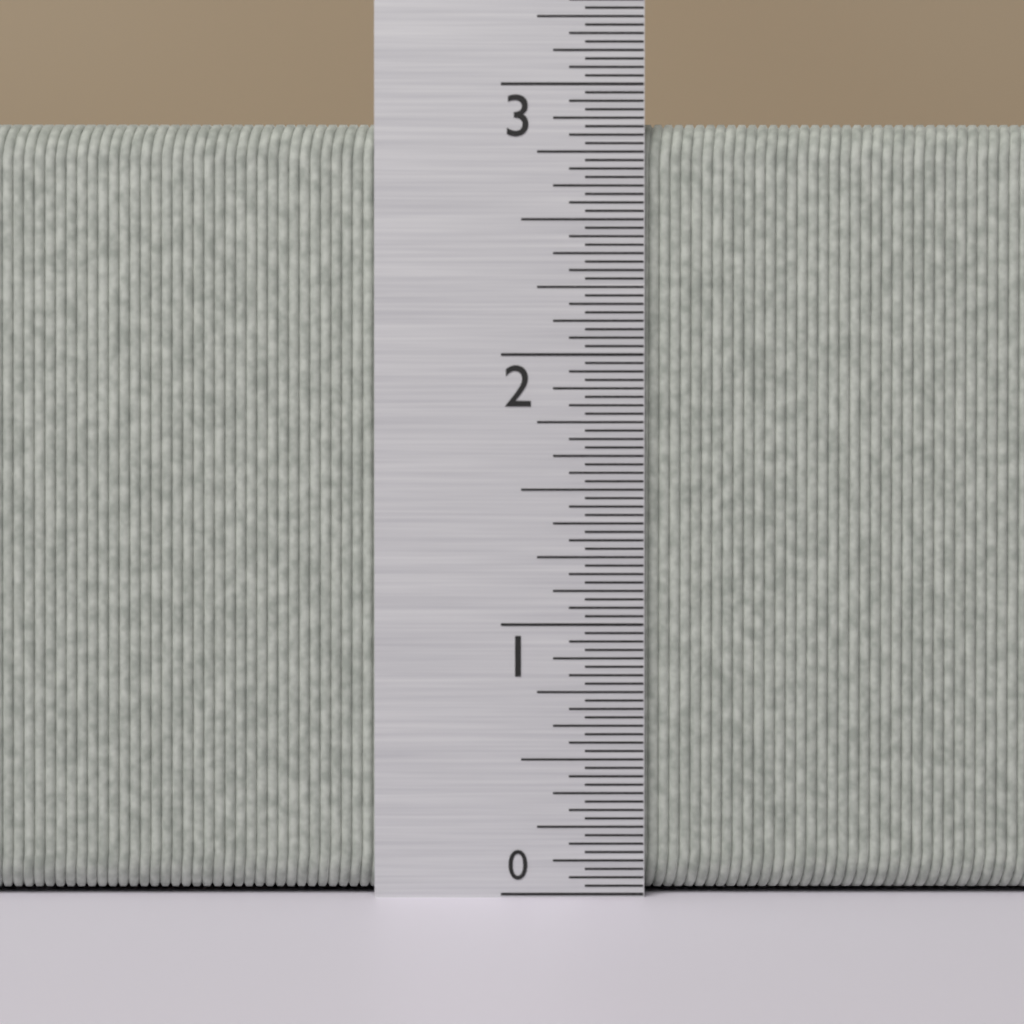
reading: 2.87500 in
